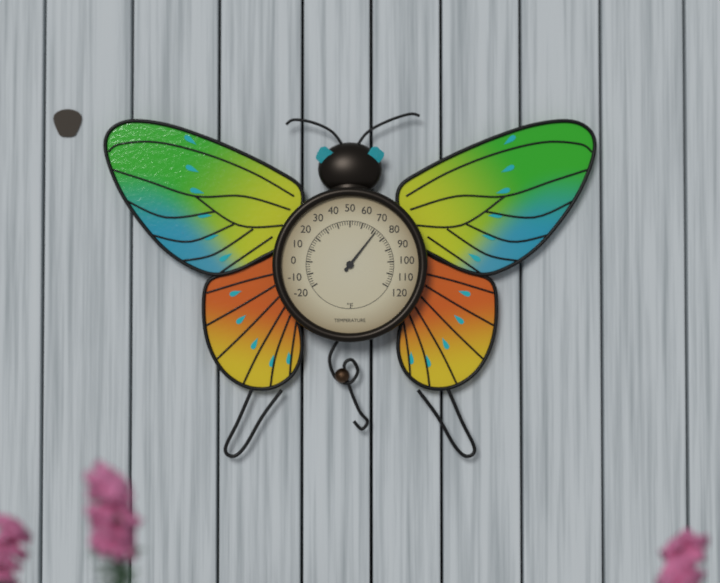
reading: 72 °F
